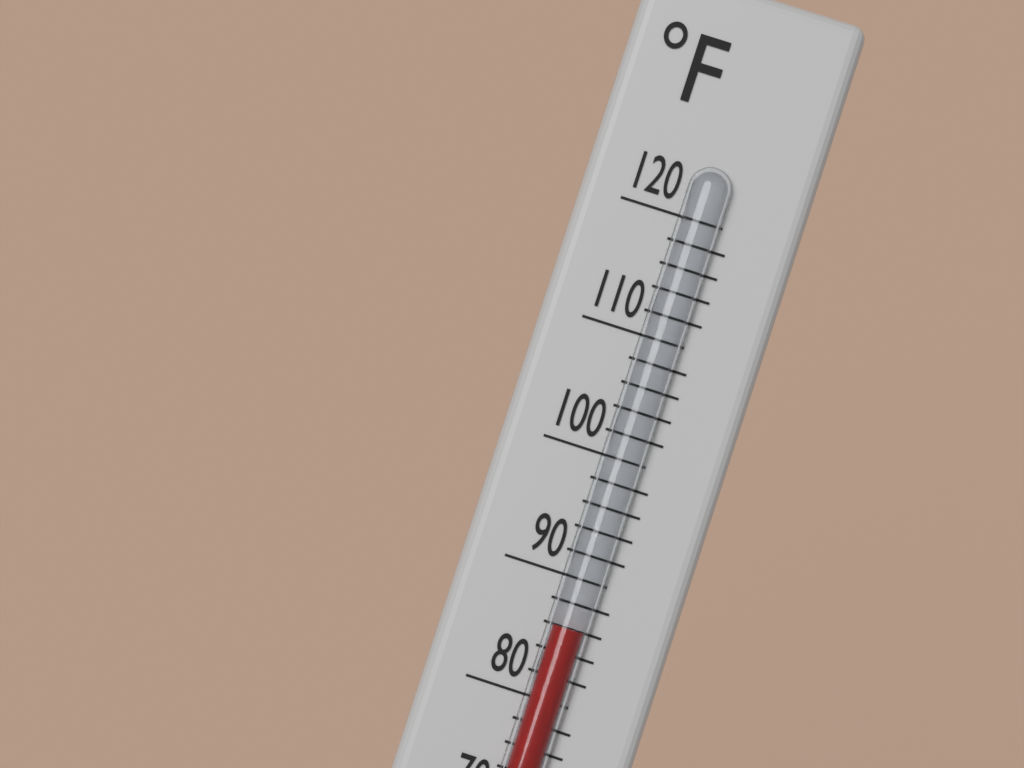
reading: 86 °F
